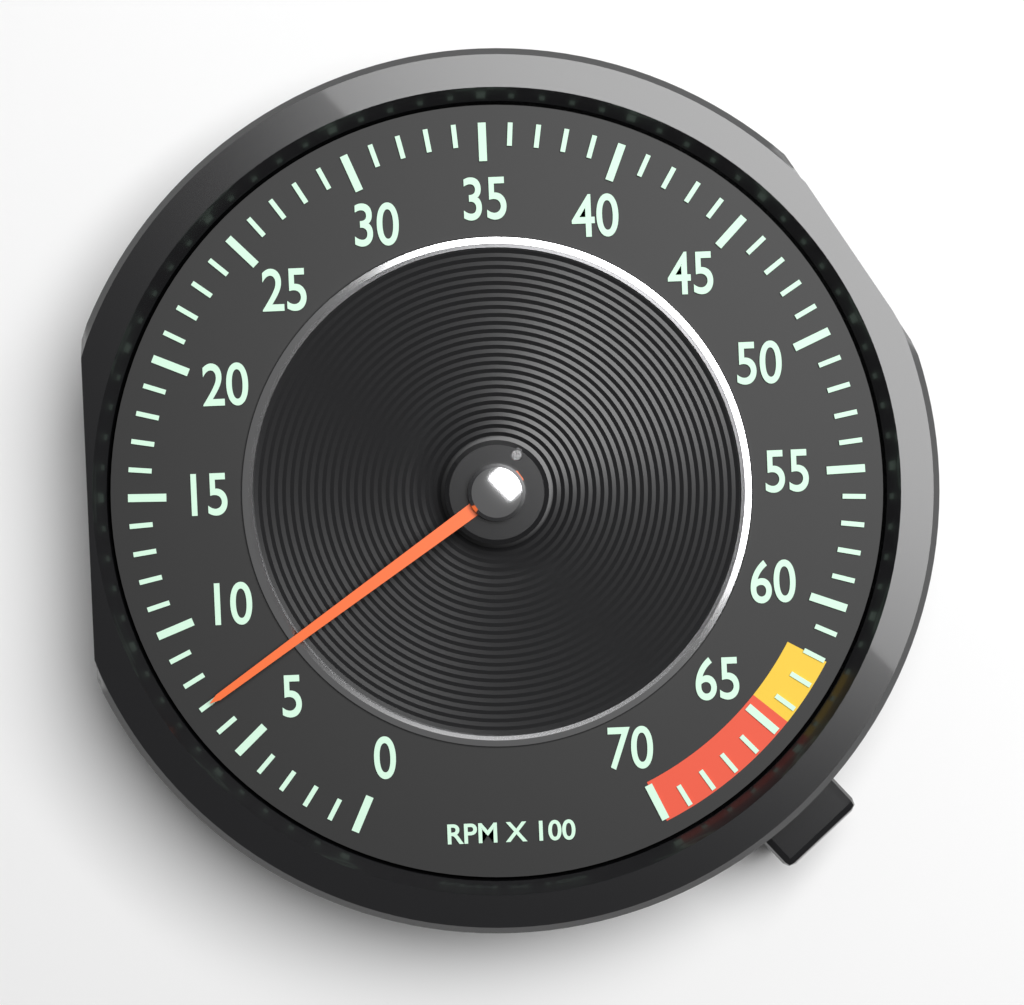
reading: 7 RPM x 100
